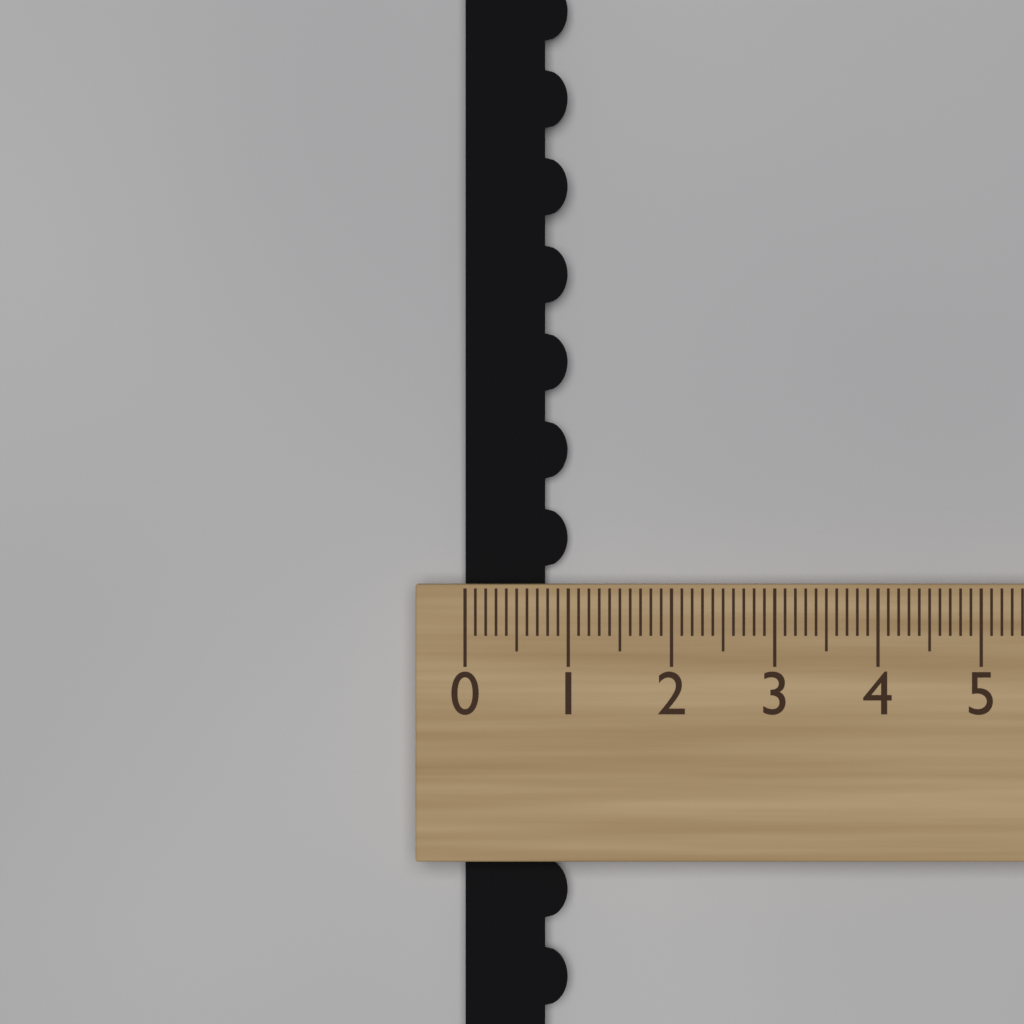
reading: 1.0 (no unit)
